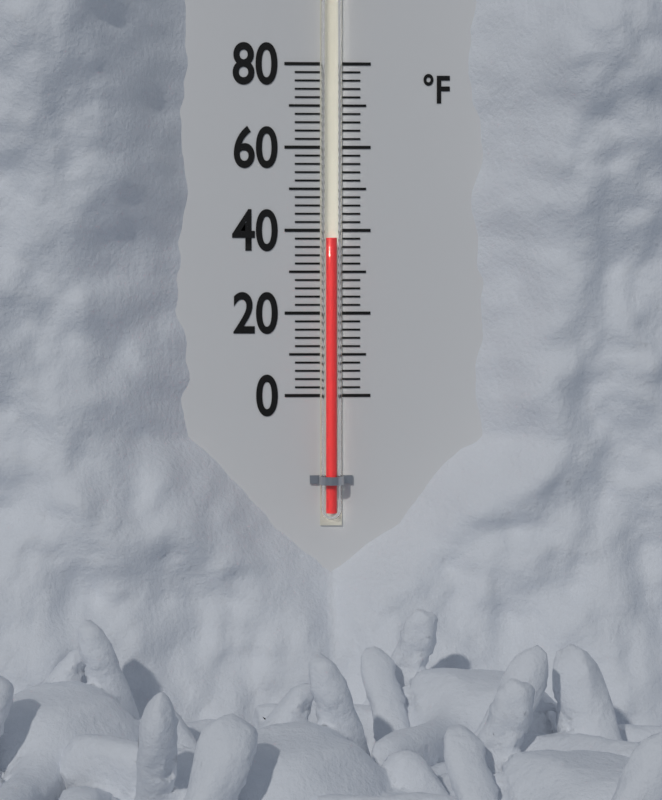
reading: 38 °F
